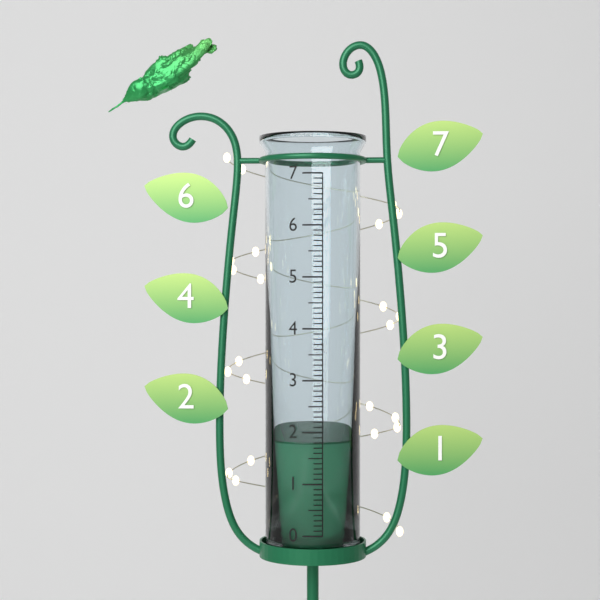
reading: 1.8 (no unit)
